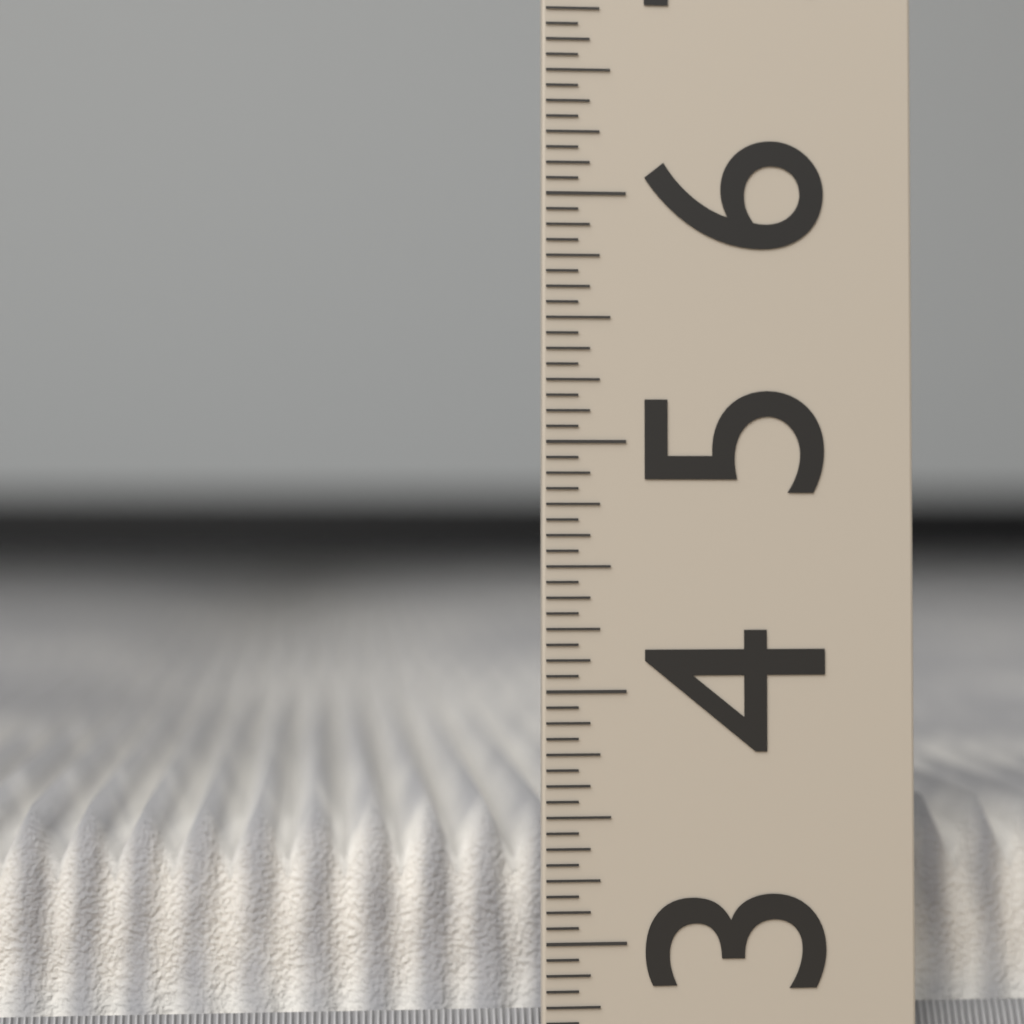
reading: 3.5000 (no unit)
